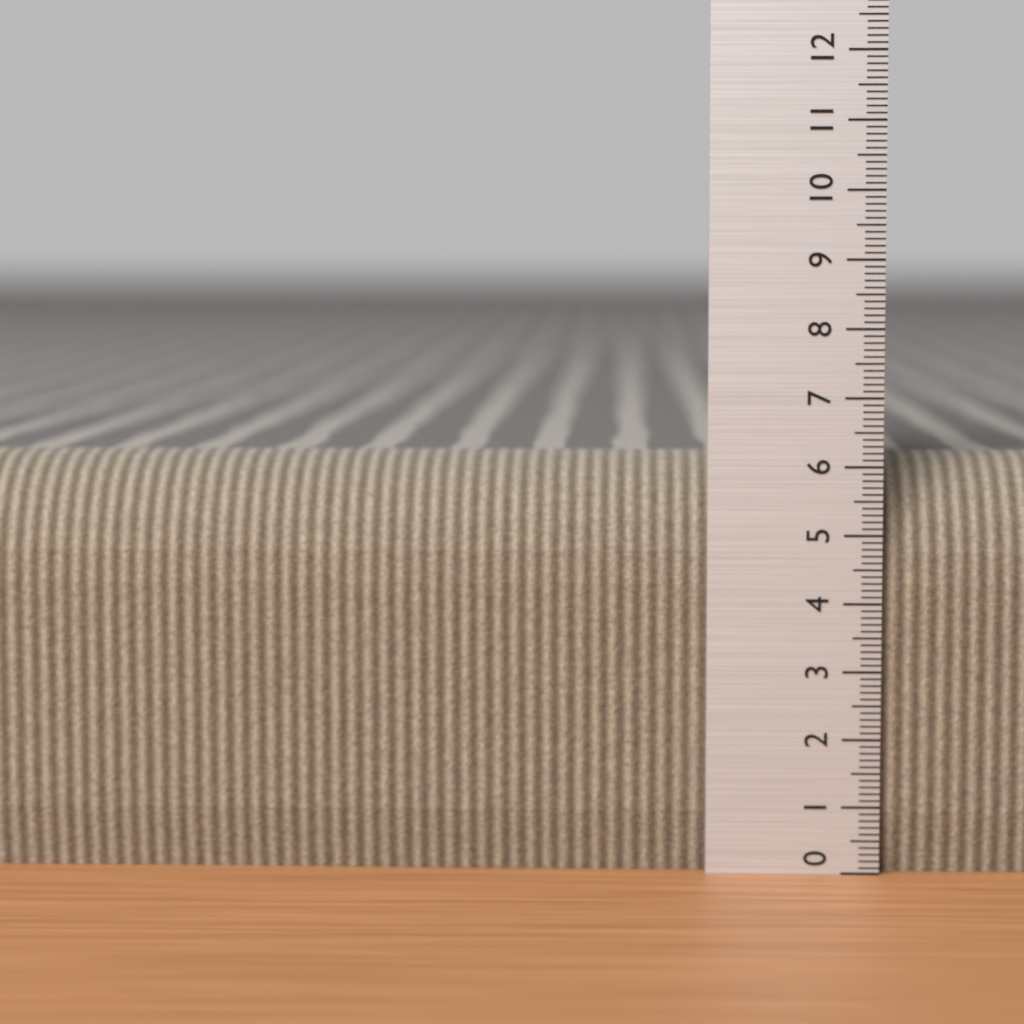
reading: 6.1 (no unit)
